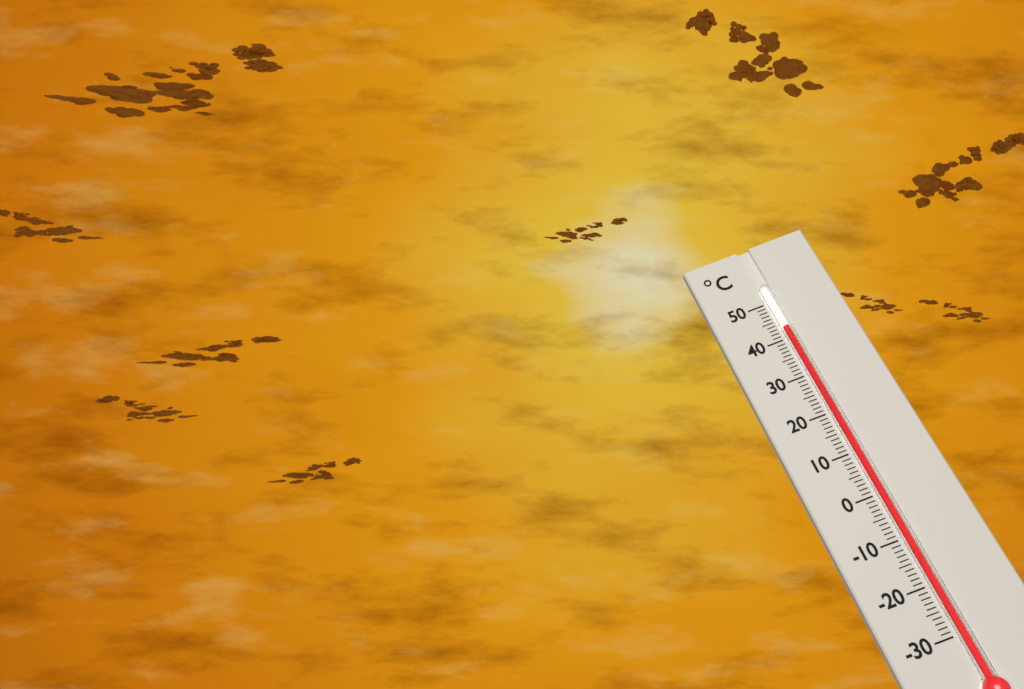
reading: 43 °C
